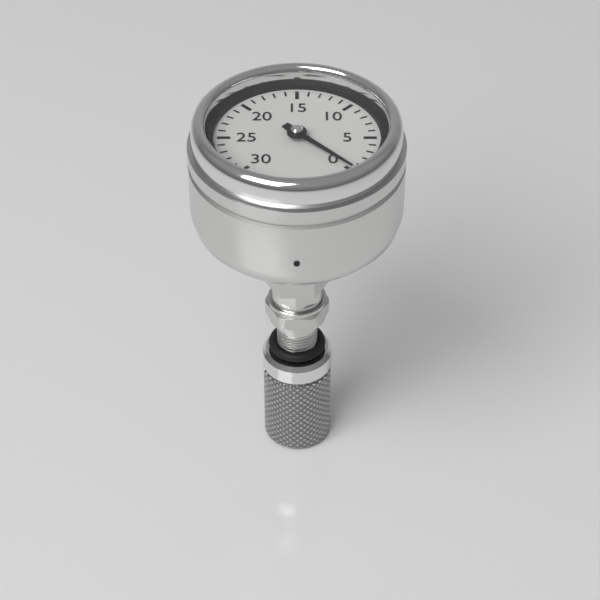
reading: 0 (no unit)
